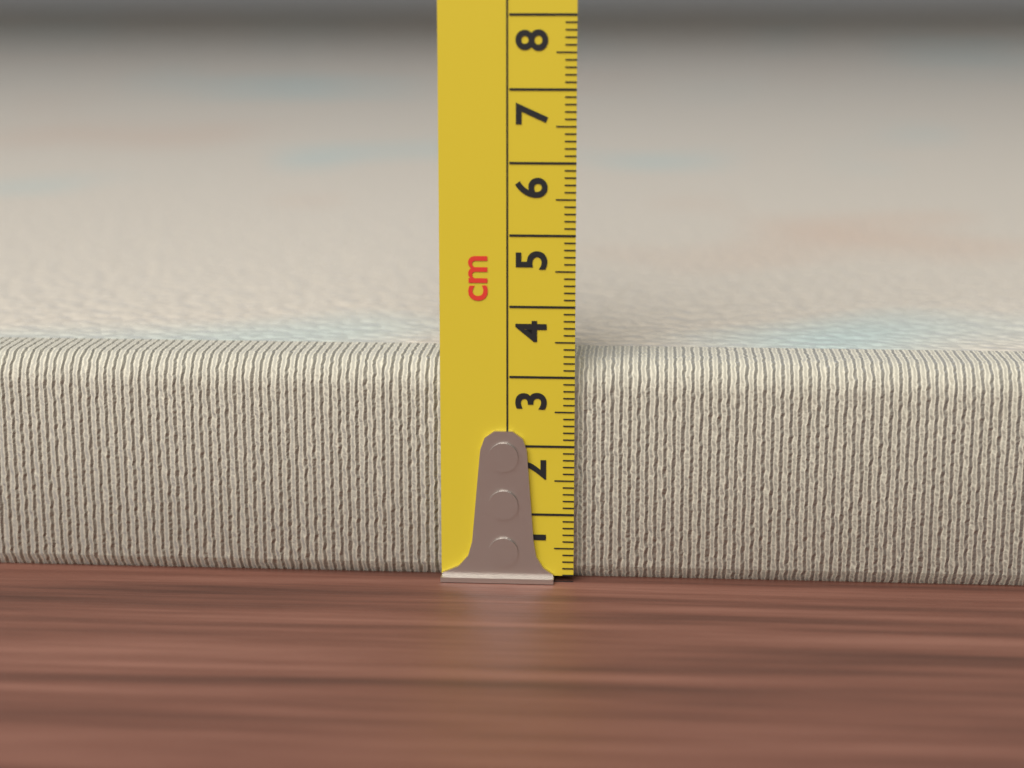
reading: 3.2 cm
